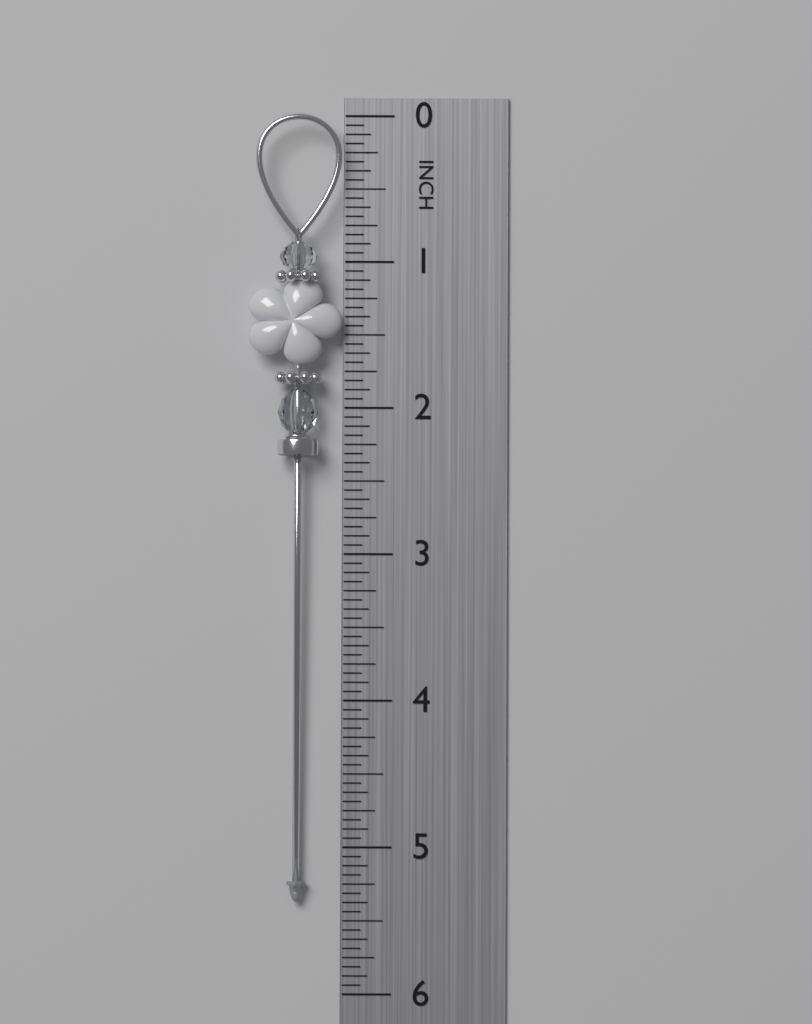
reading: 5.3750 in
